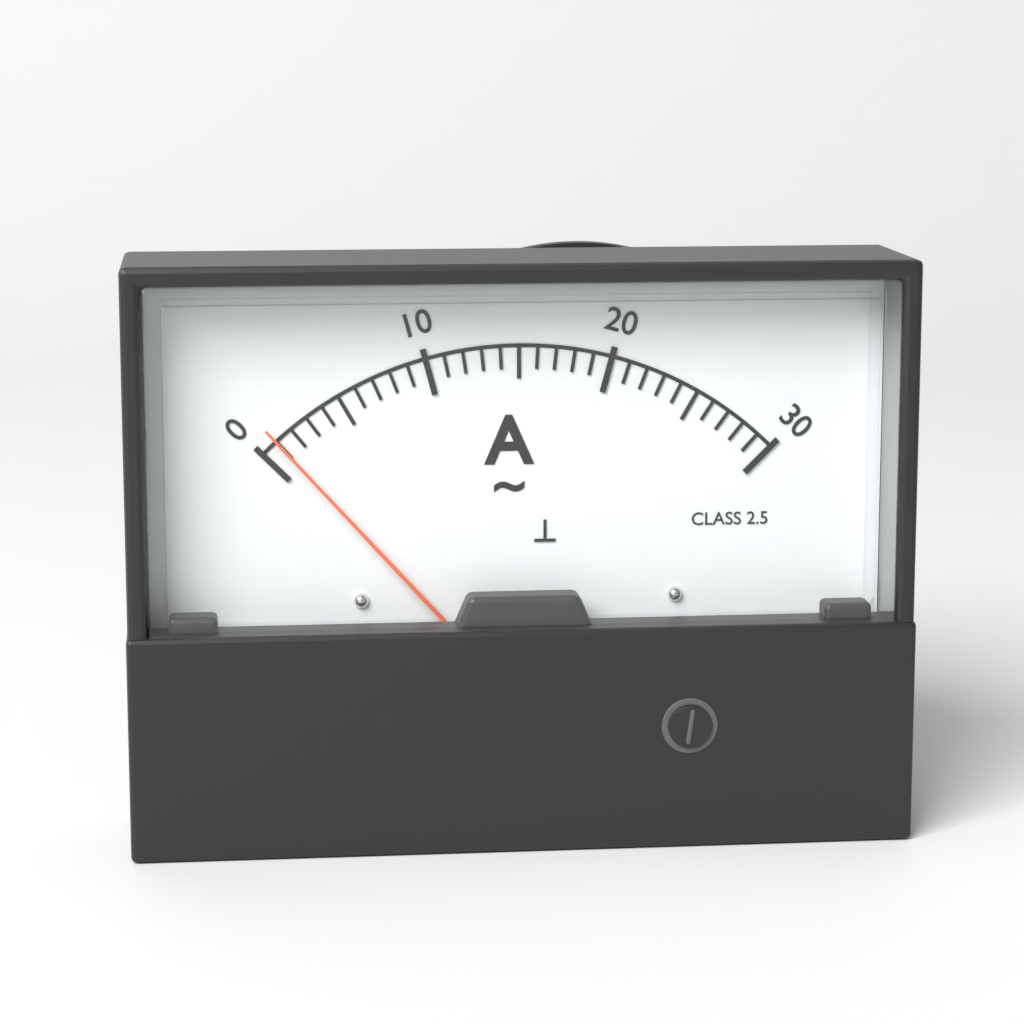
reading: 1 A
